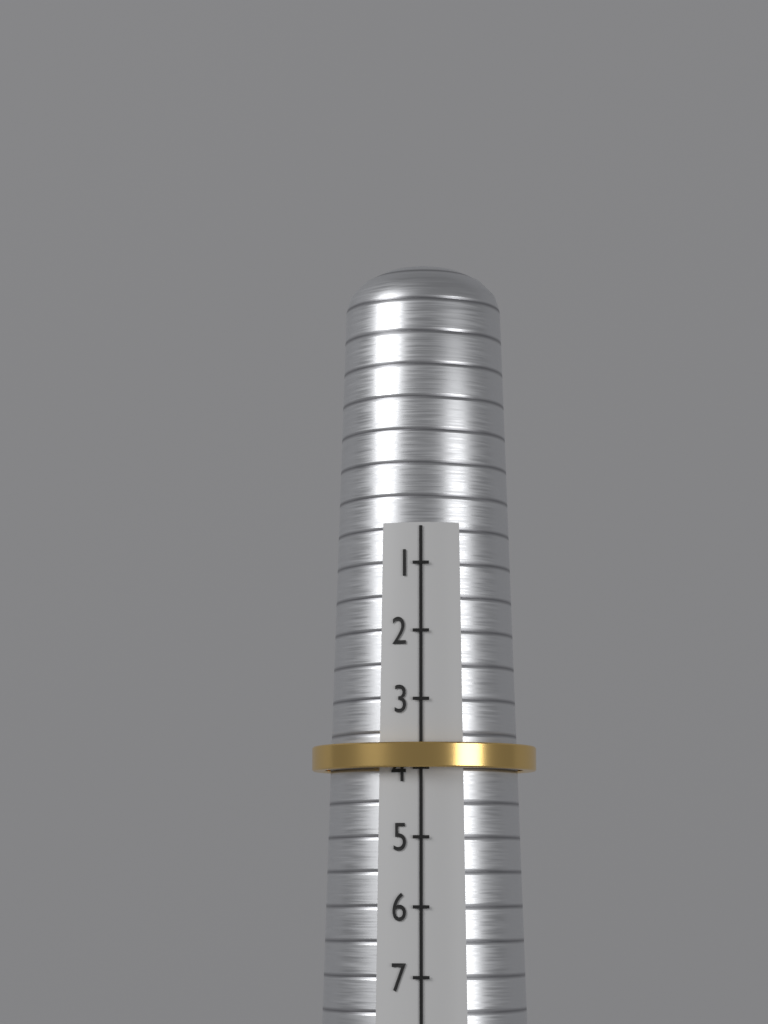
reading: 4 (no unit)
